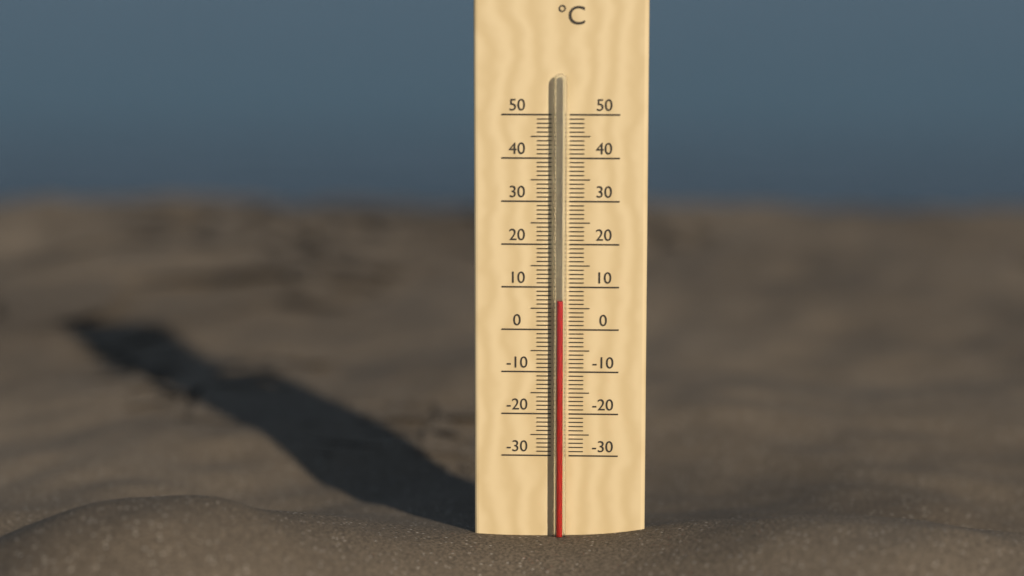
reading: 7 °C
